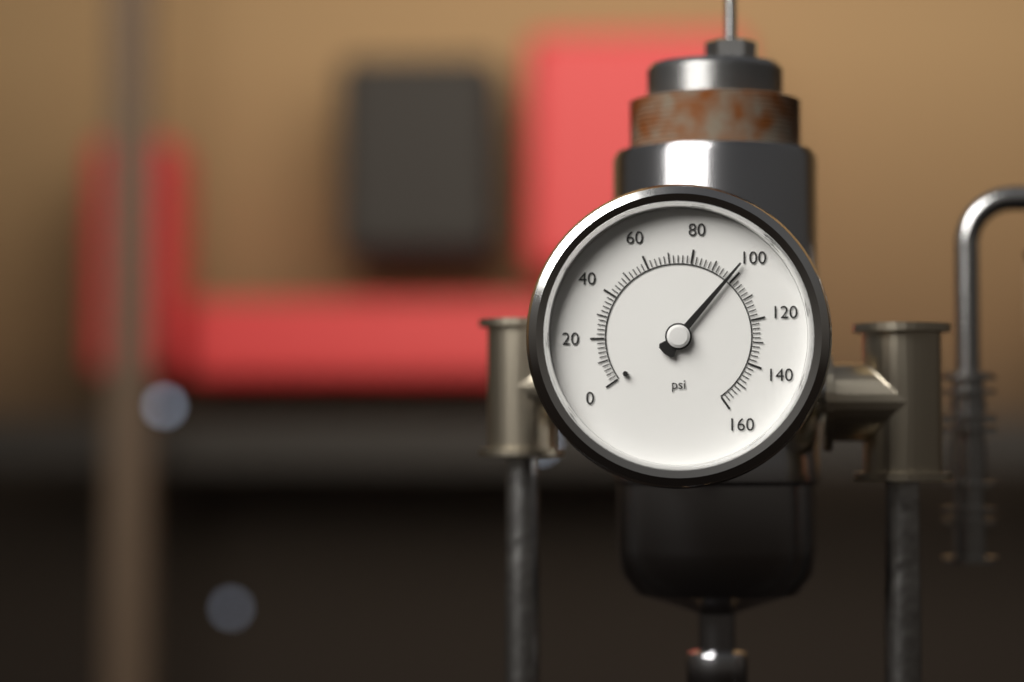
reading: 98 psi
